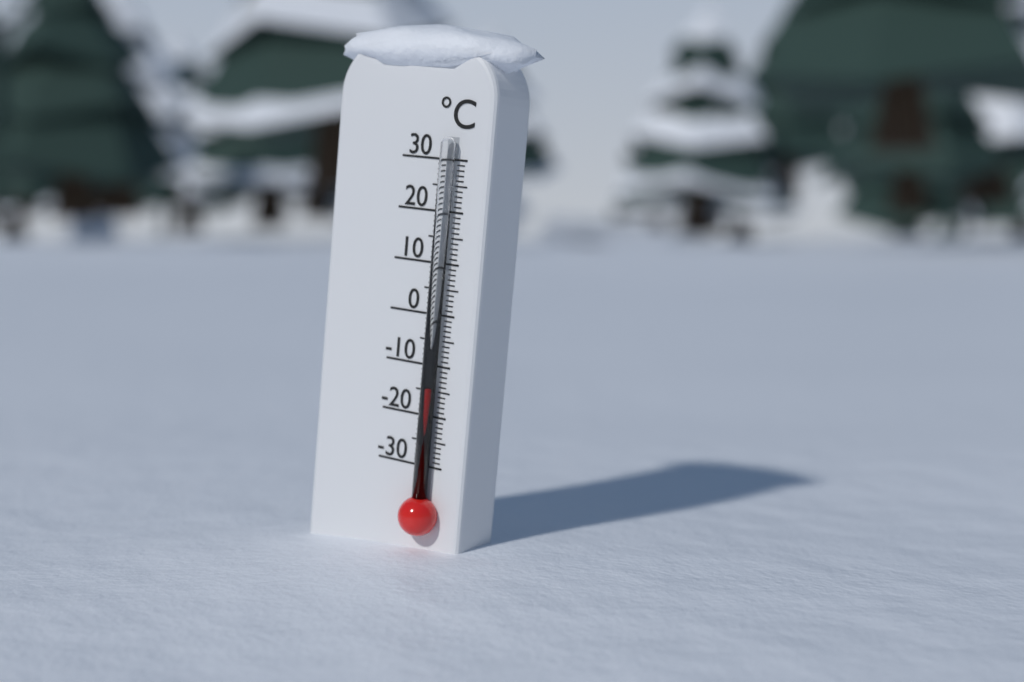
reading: -14 °C
